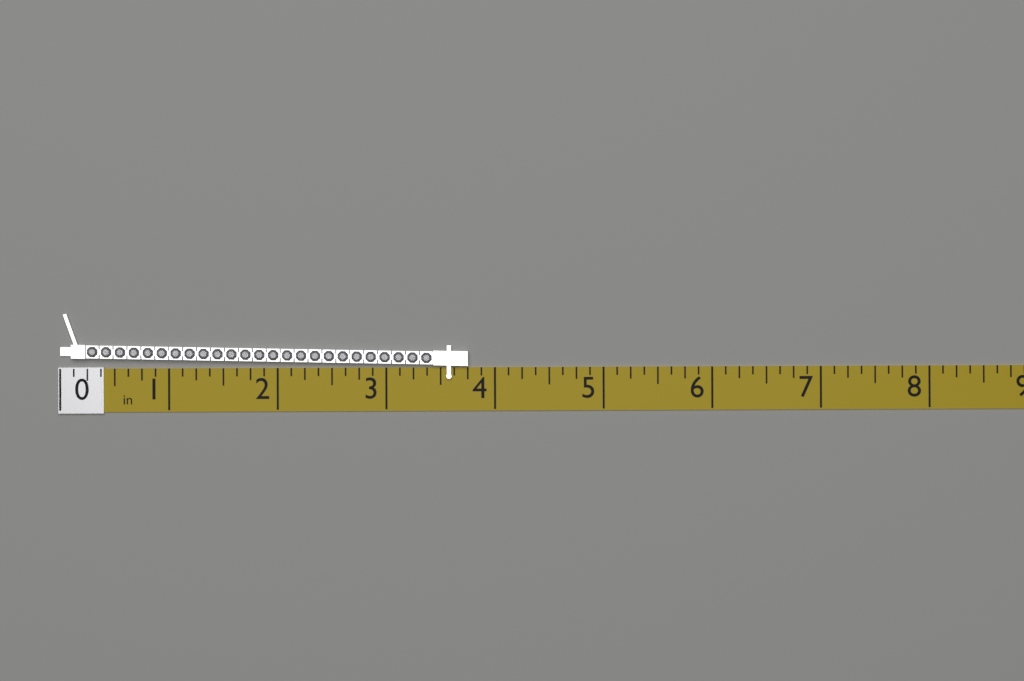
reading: 3.750 in
